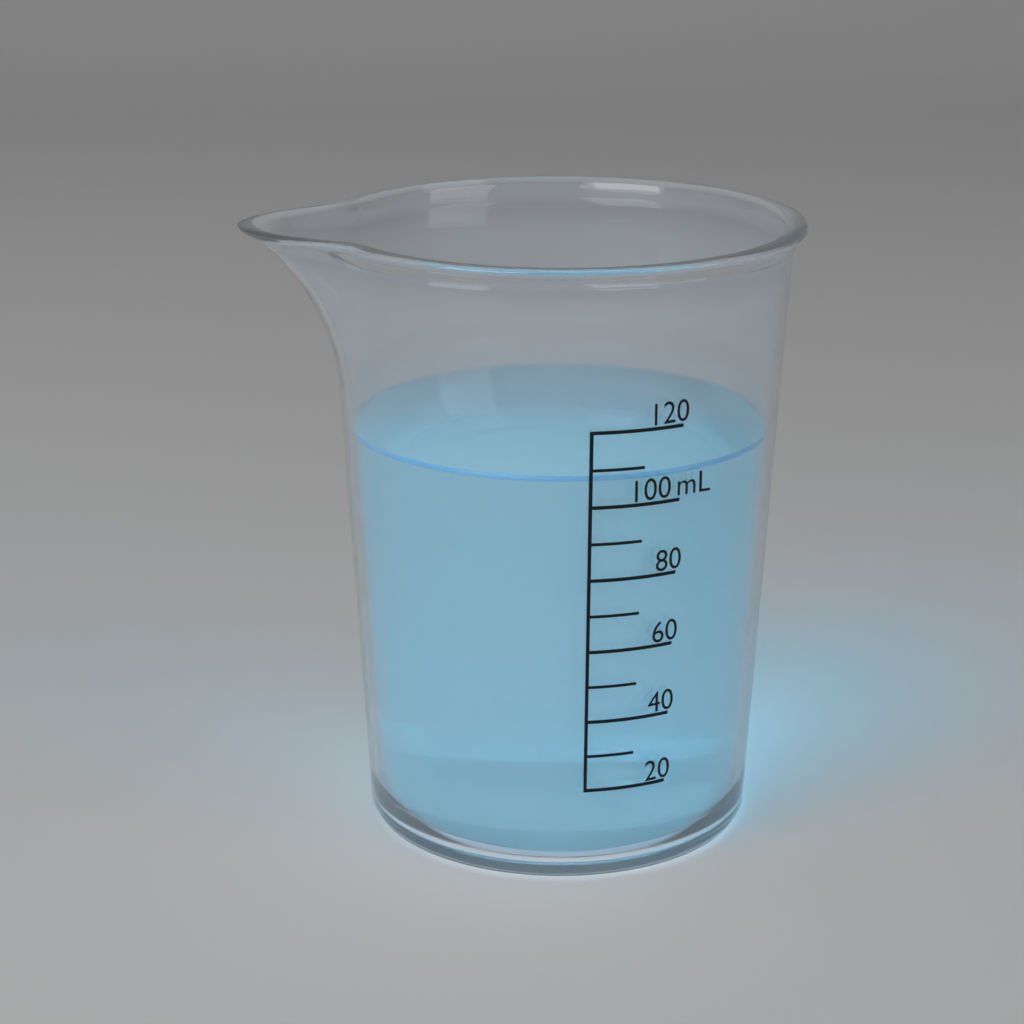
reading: 108 mL
